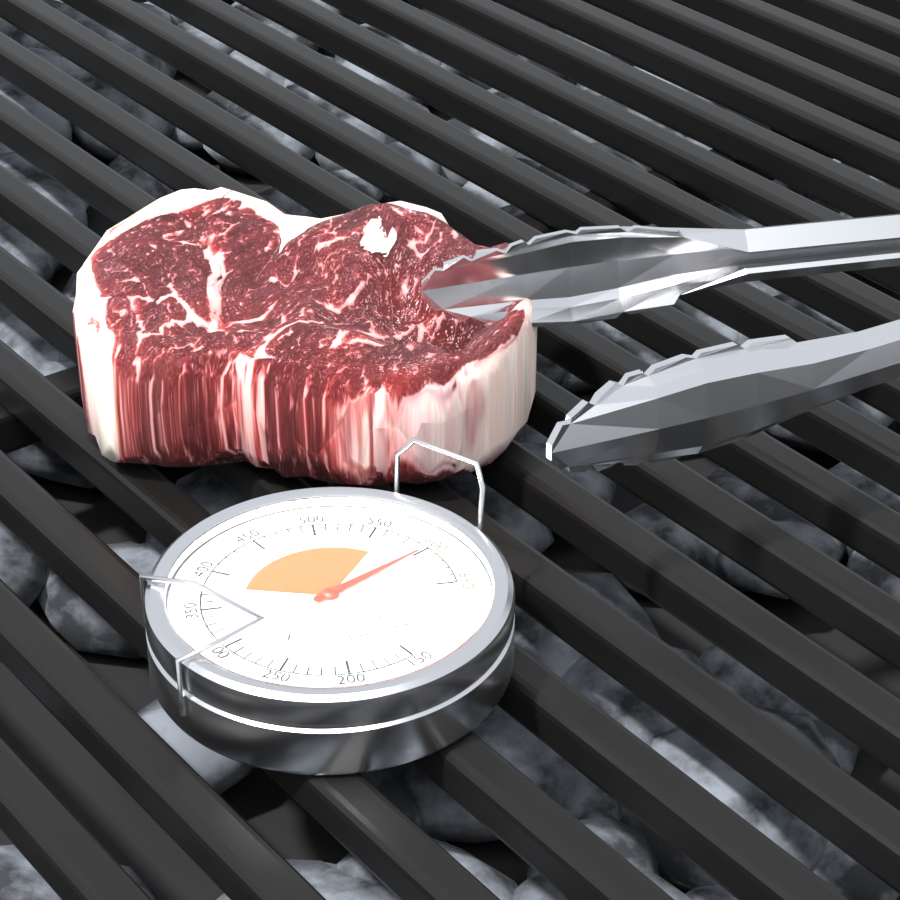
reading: 600 °F
